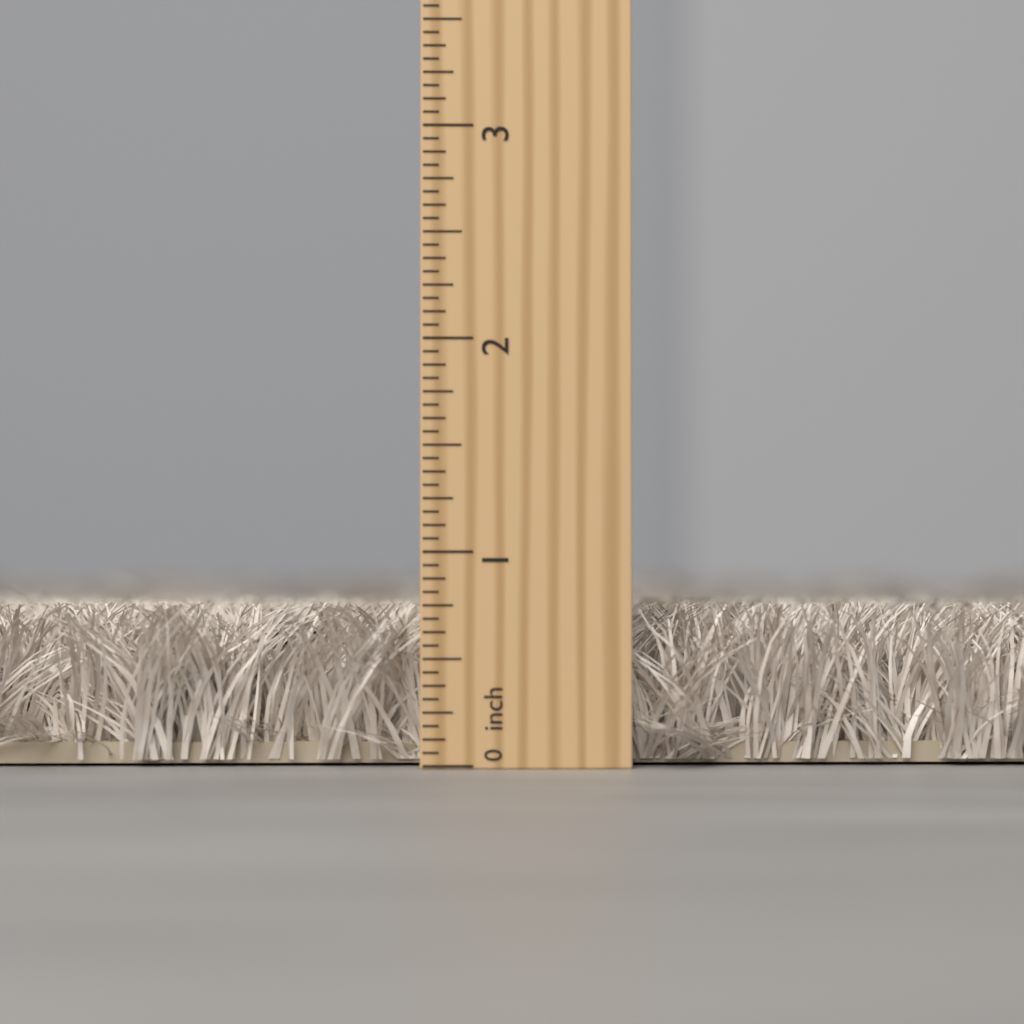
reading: 0.7500 inch
